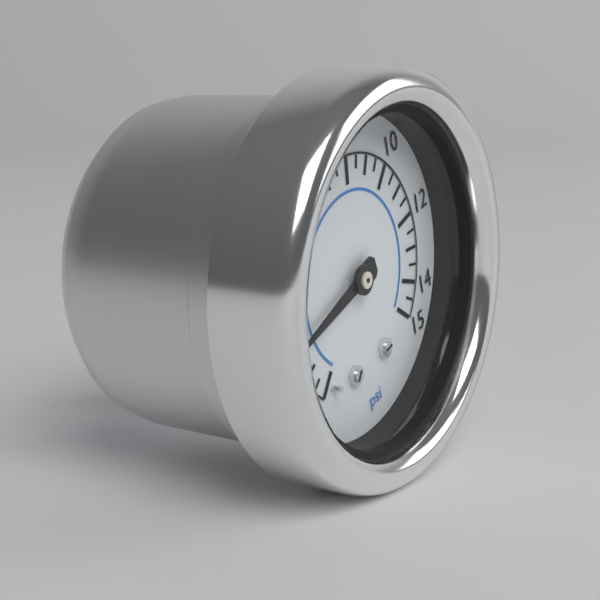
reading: 2.0 psi
